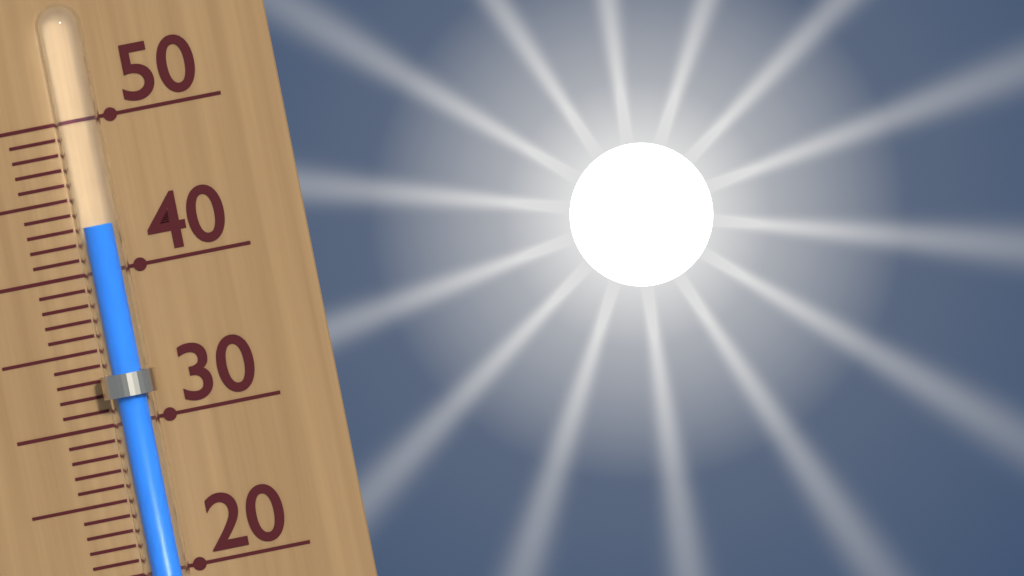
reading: 43 (no unit)
